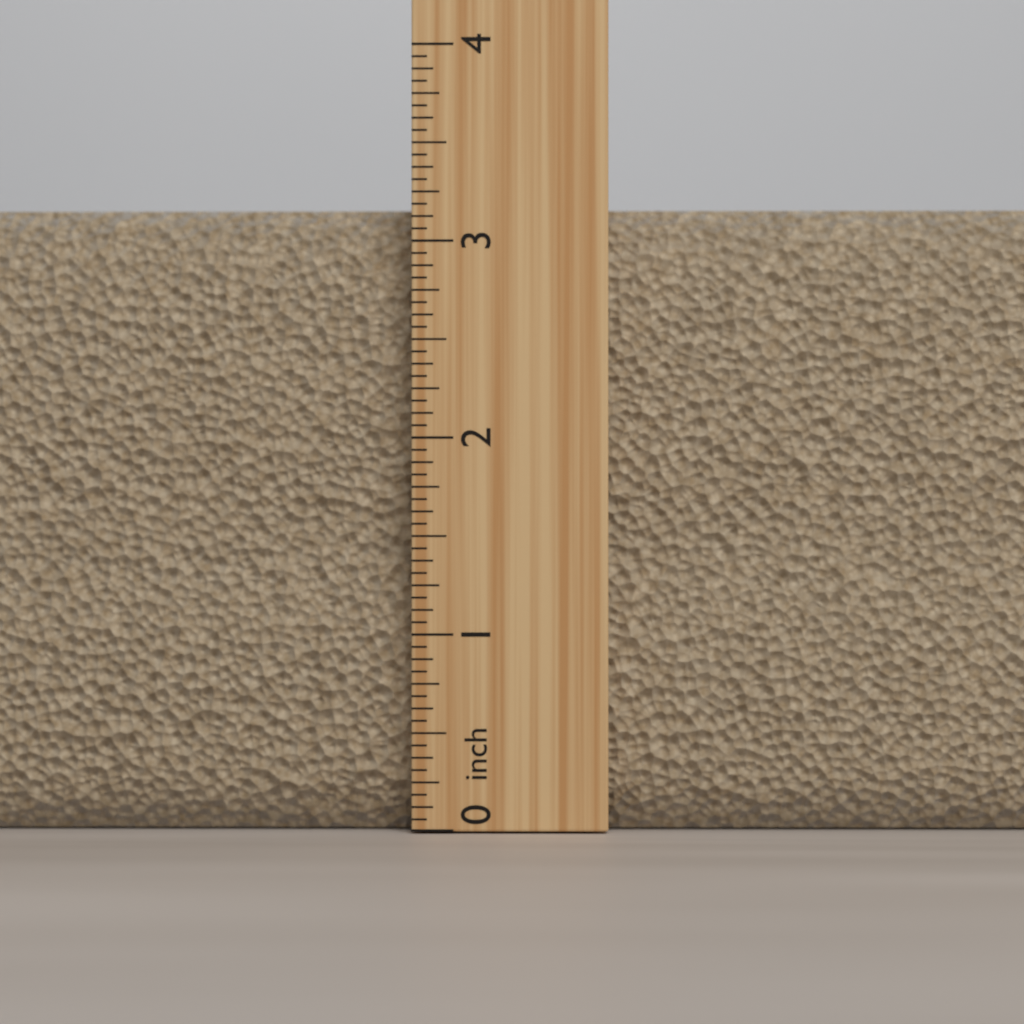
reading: 3.1875 inch
